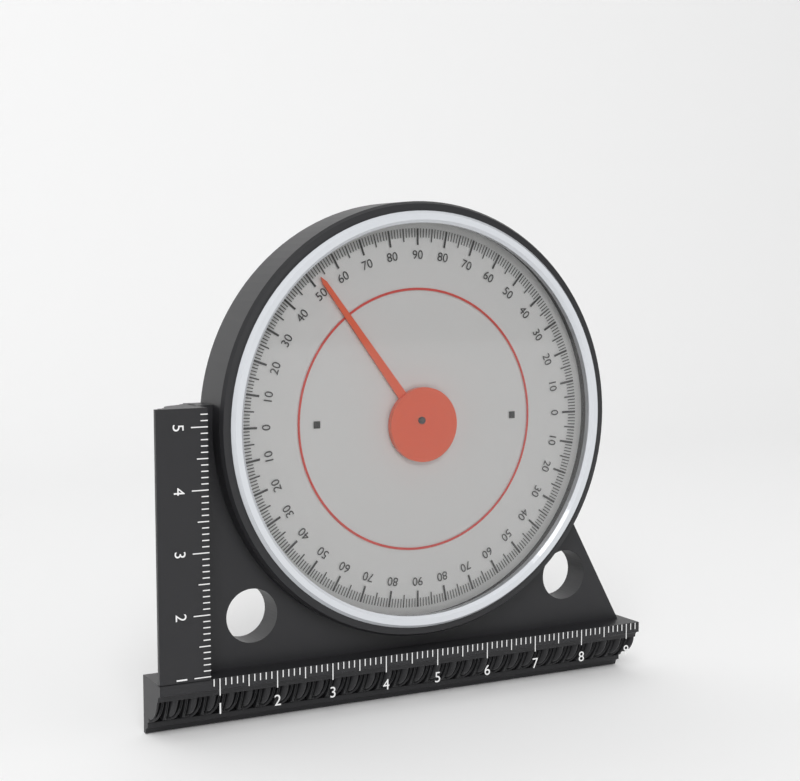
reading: 53 (no unit)
